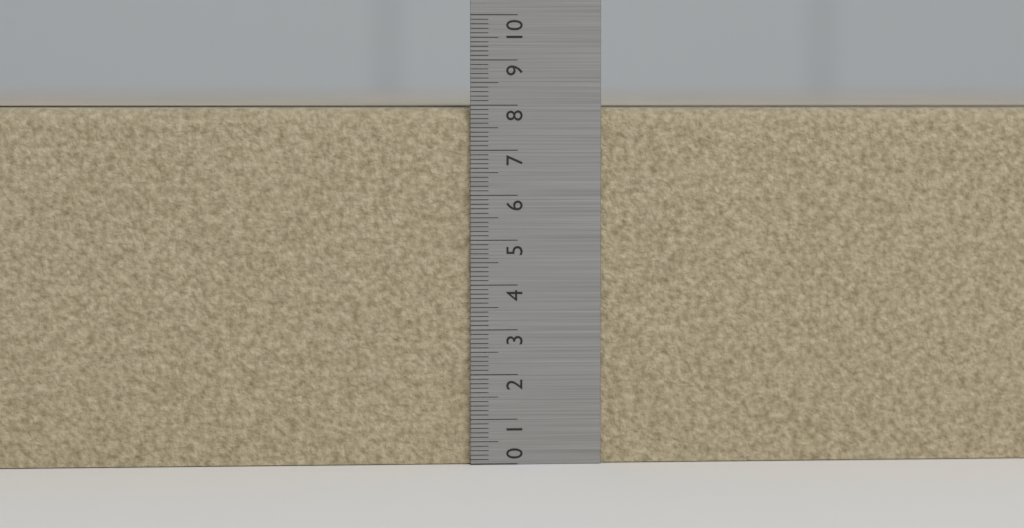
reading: 8.0 (no unit)
